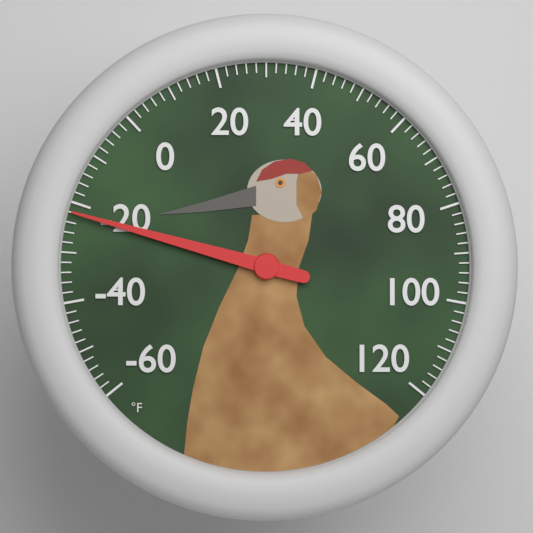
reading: -22 °F
